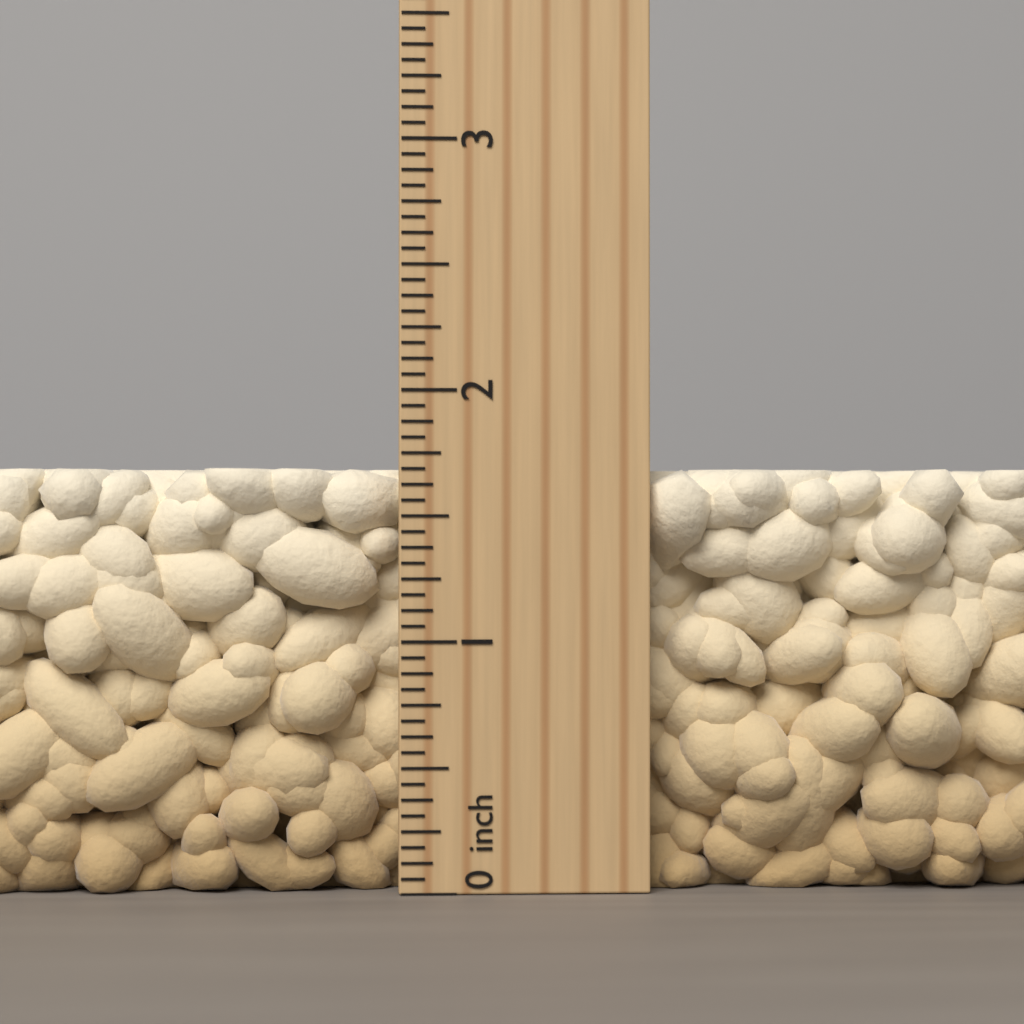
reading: 1.6875 inch
